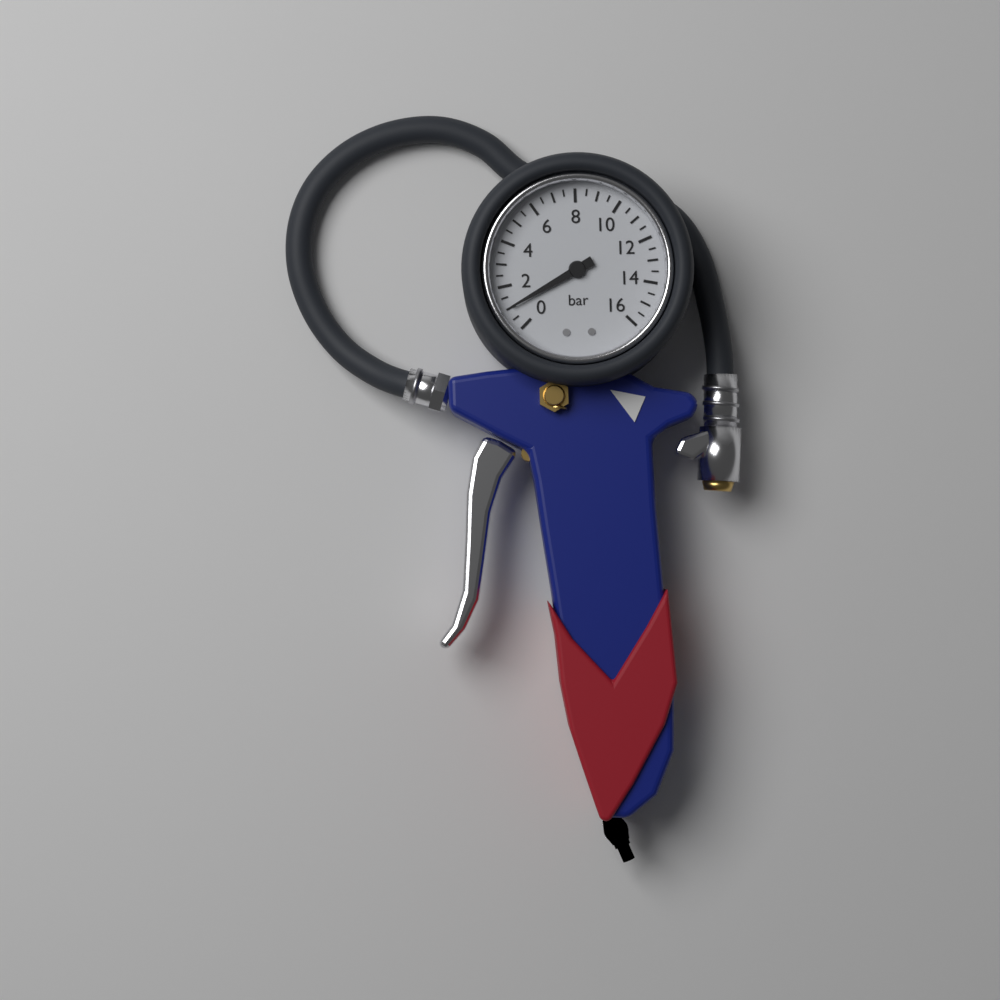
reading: 1.0 bar
